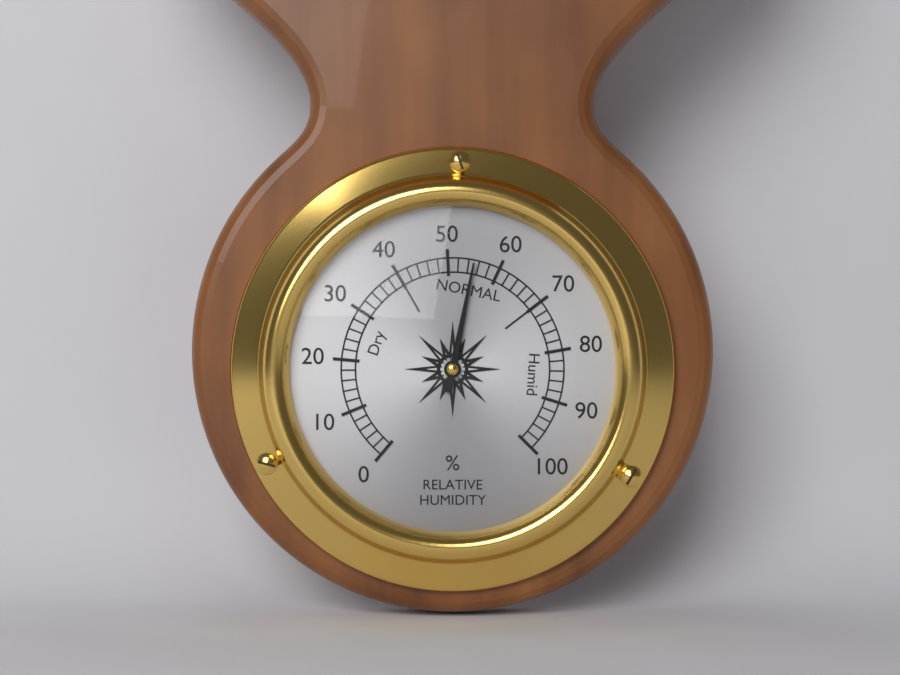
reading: 55 %
